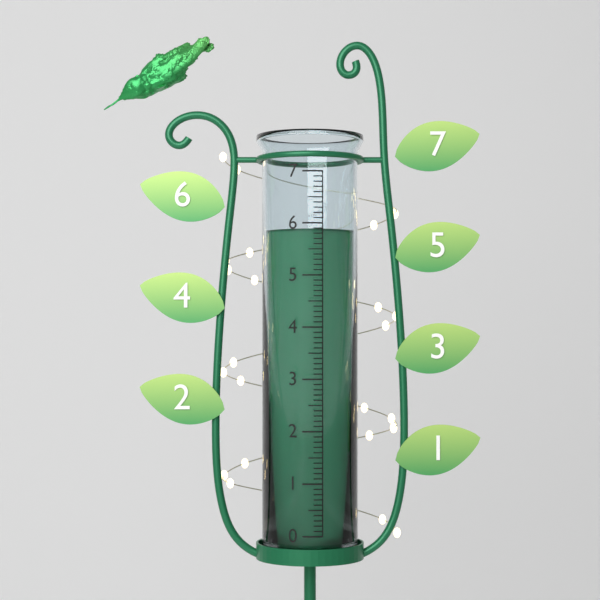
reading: 5.9 (no unit)
